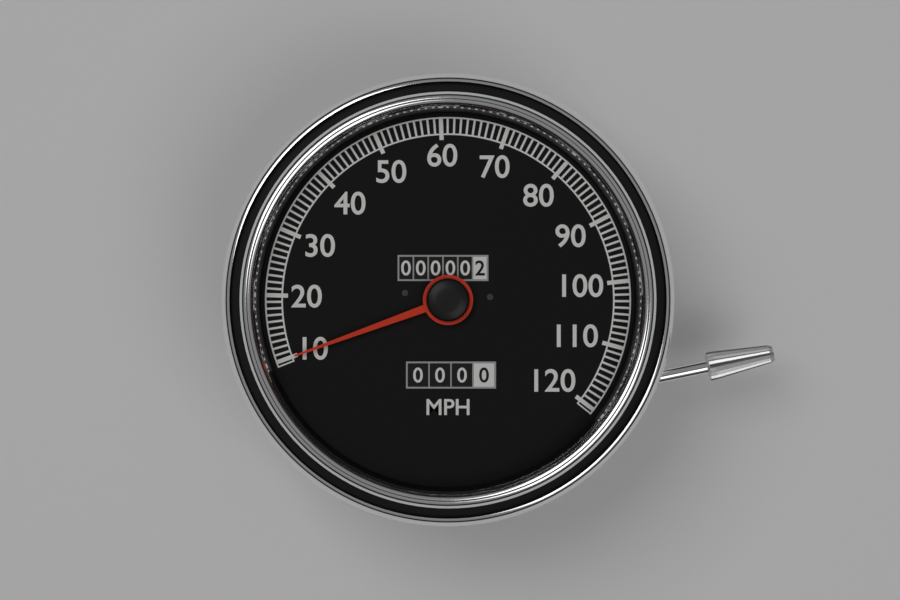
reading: 10 MPH
